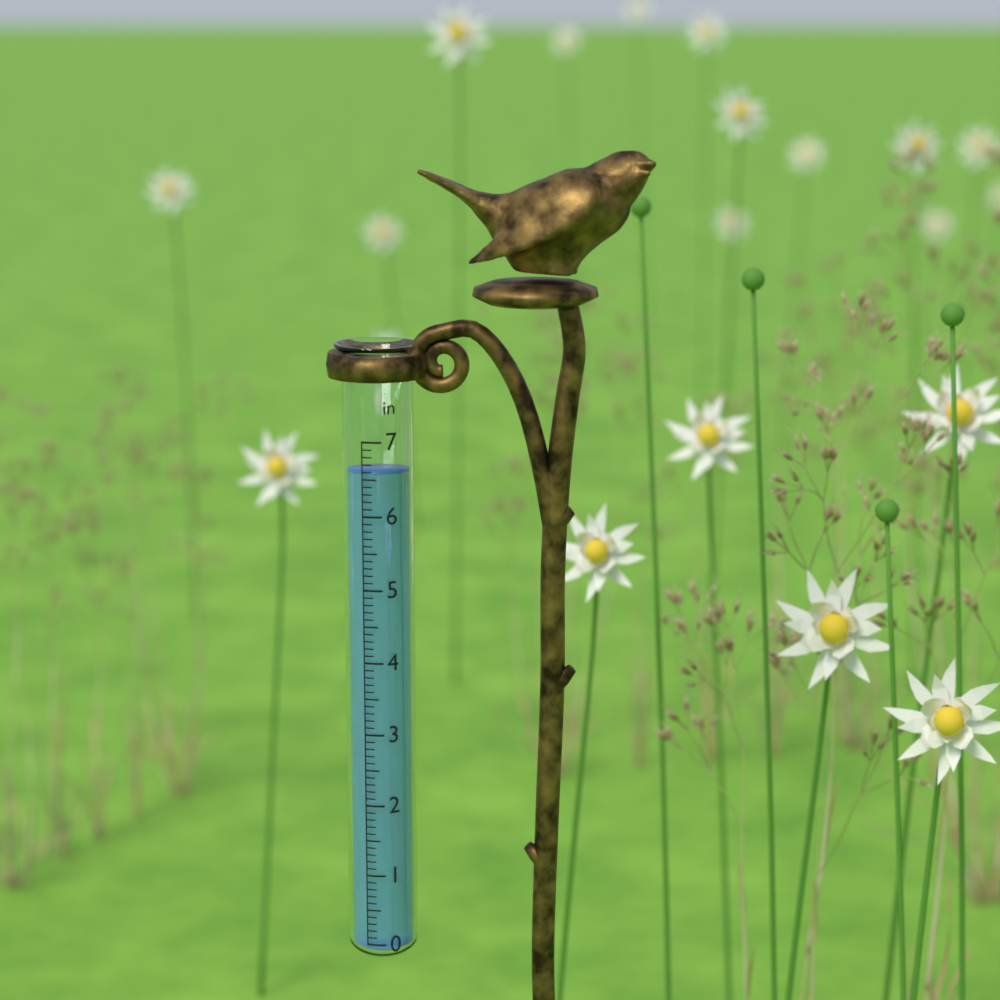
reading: 6.6 in
